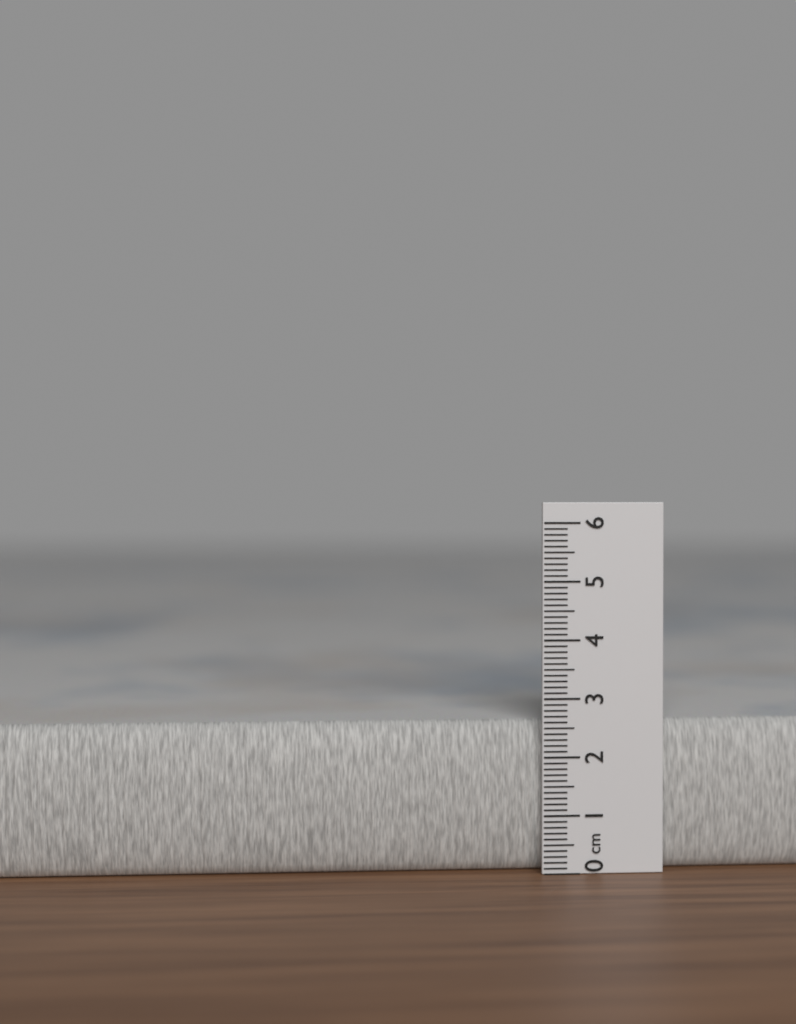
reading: 2.6 cm
